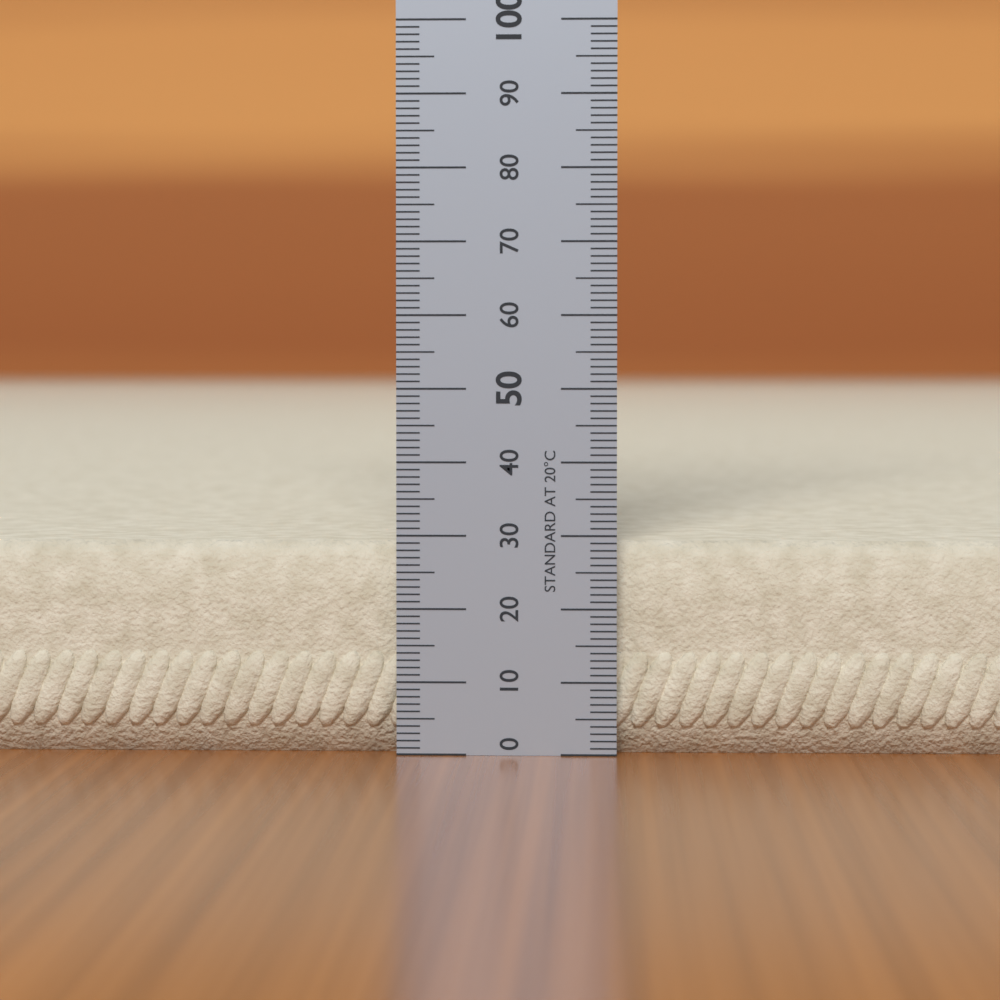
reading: 29 (no unit)
